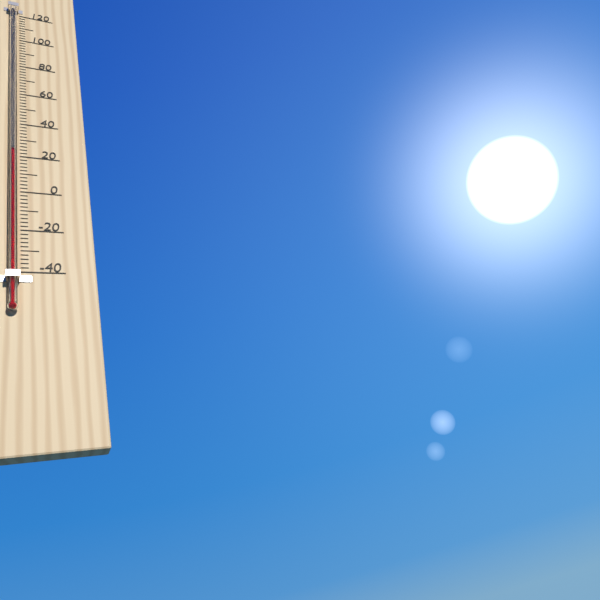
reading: 22 °F
